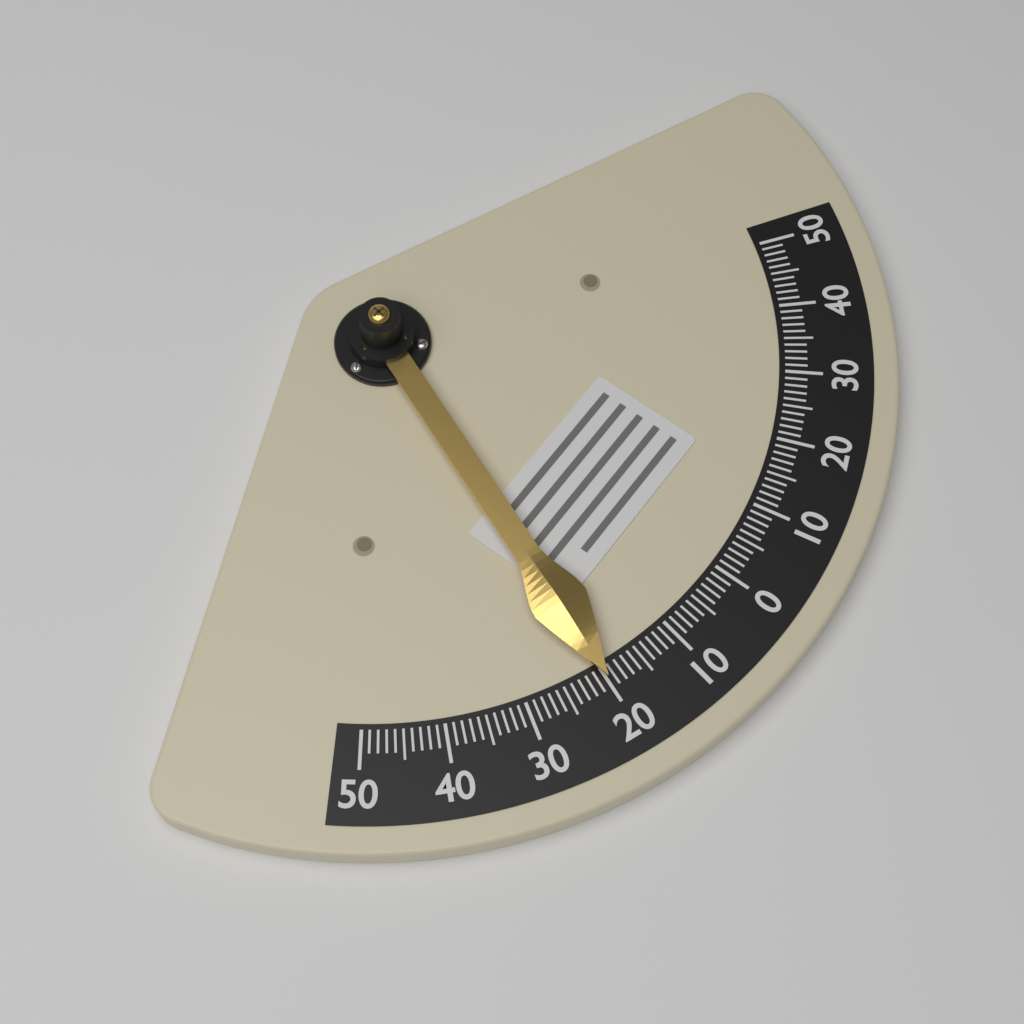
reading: -20 (no unit)
